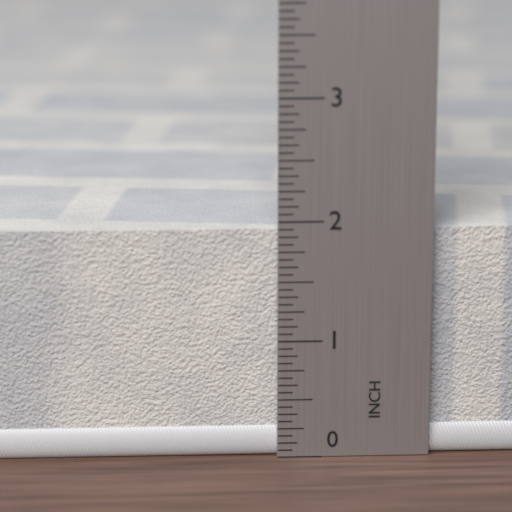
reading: 1.9375 in
